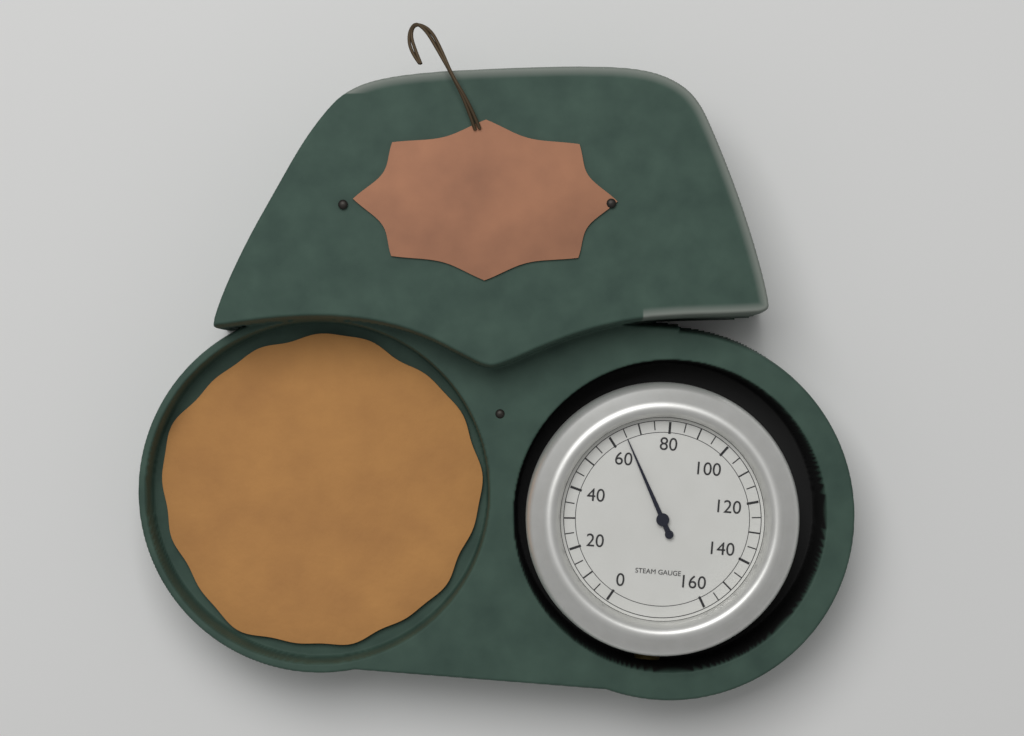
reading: 65 (no unit)
